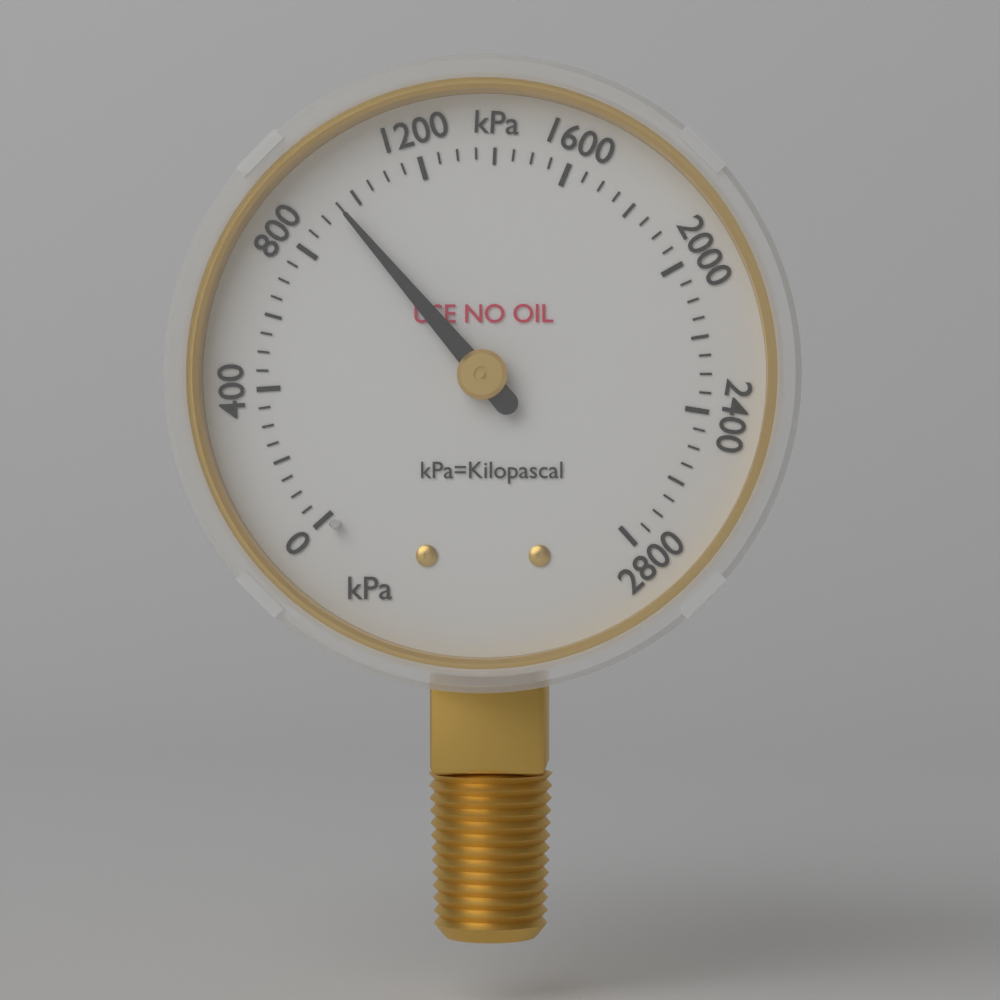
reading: 950 kPa
